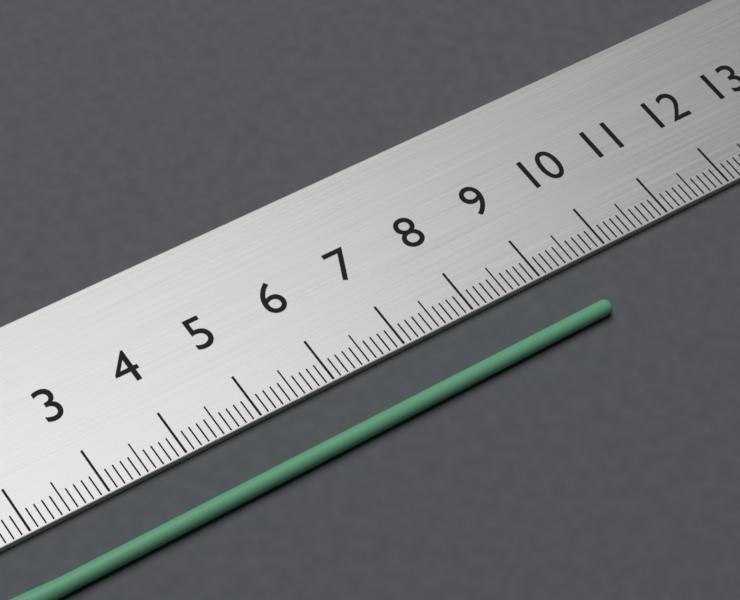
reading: 9.5 cm
